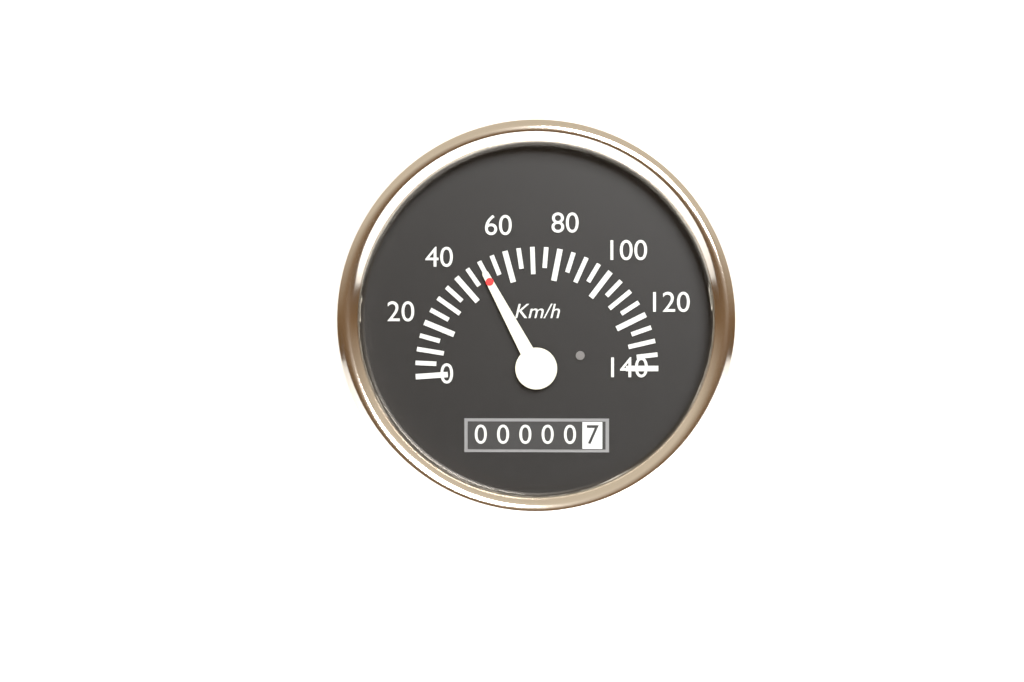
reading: 50 km/h
